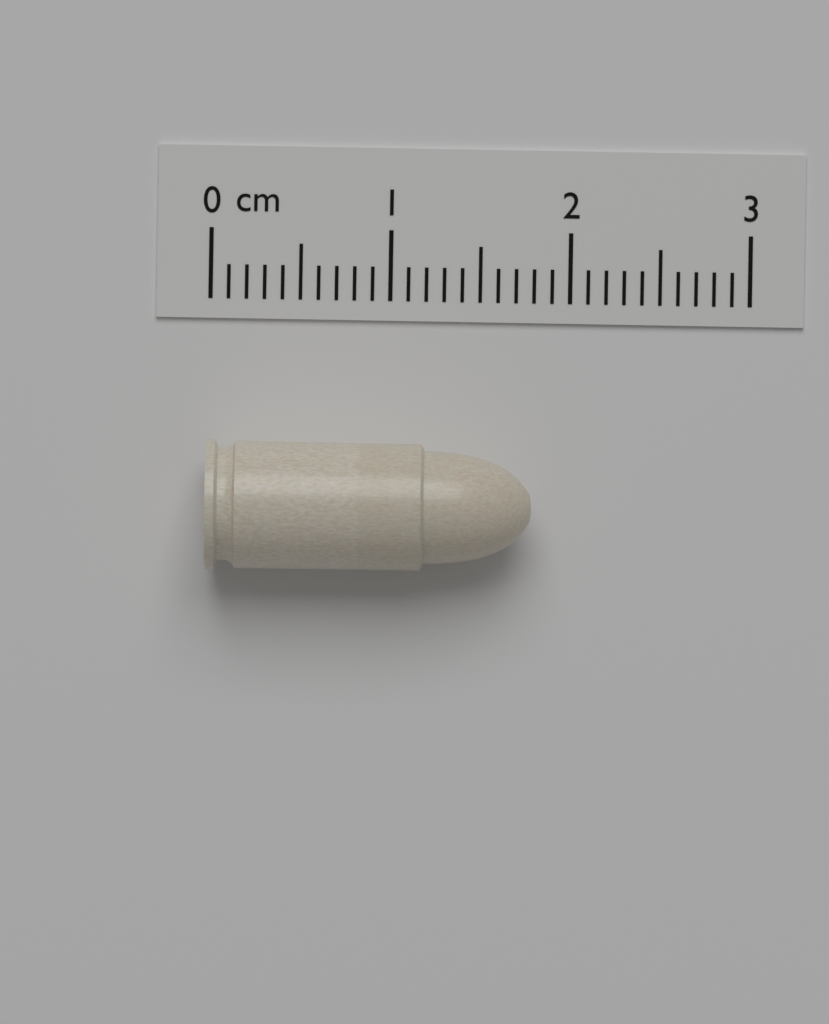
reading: 1.8 cm
